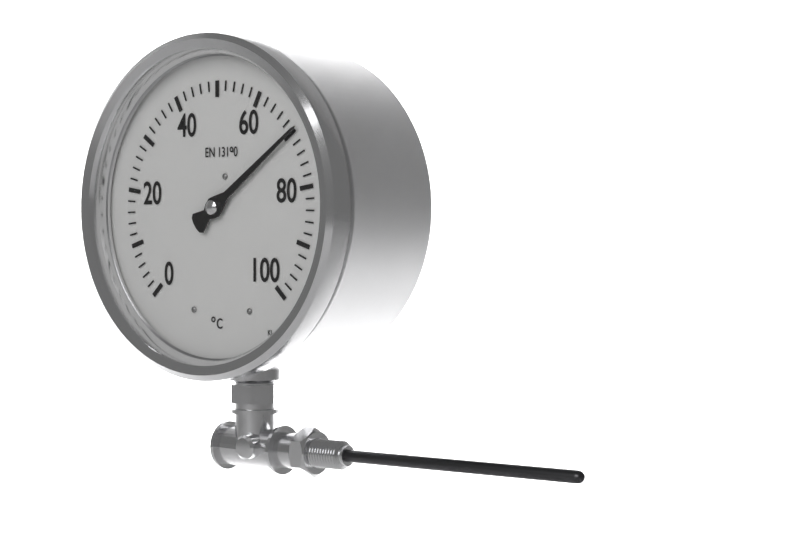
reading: 70 °C
